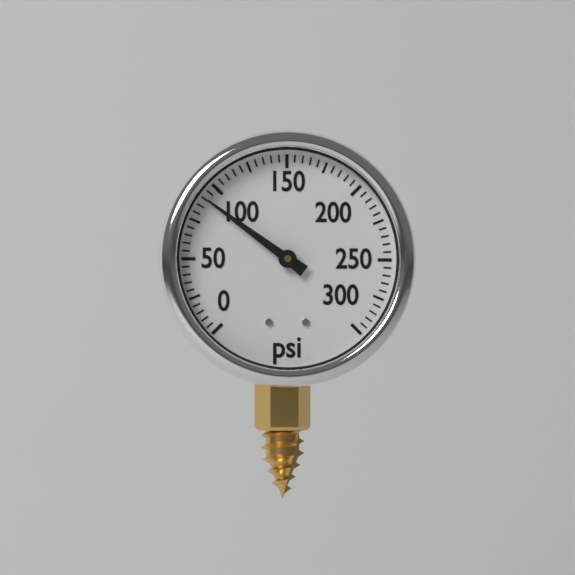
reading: 90 psi
